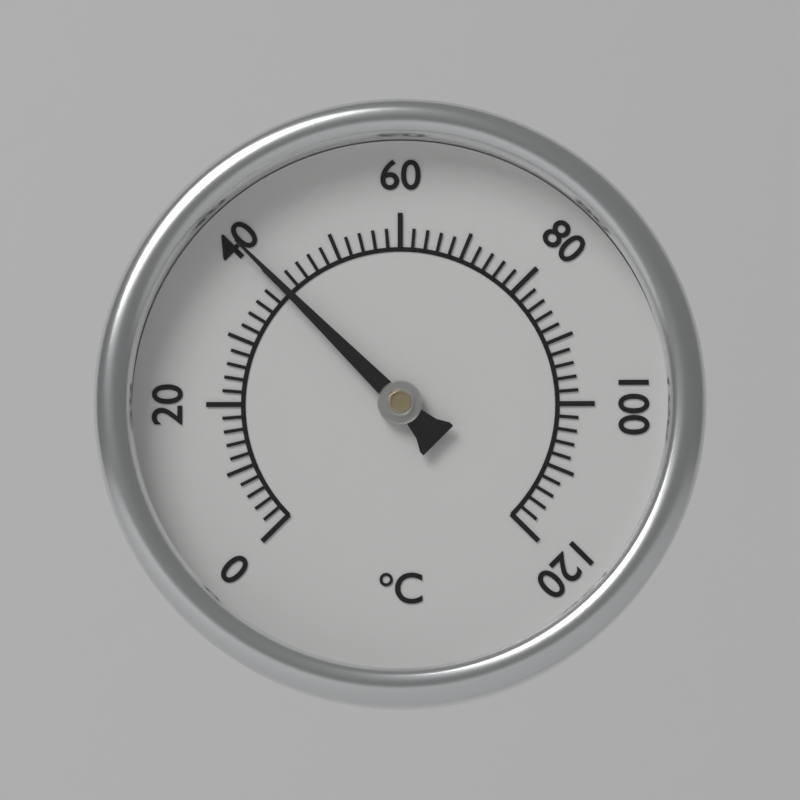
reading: 40 °C
